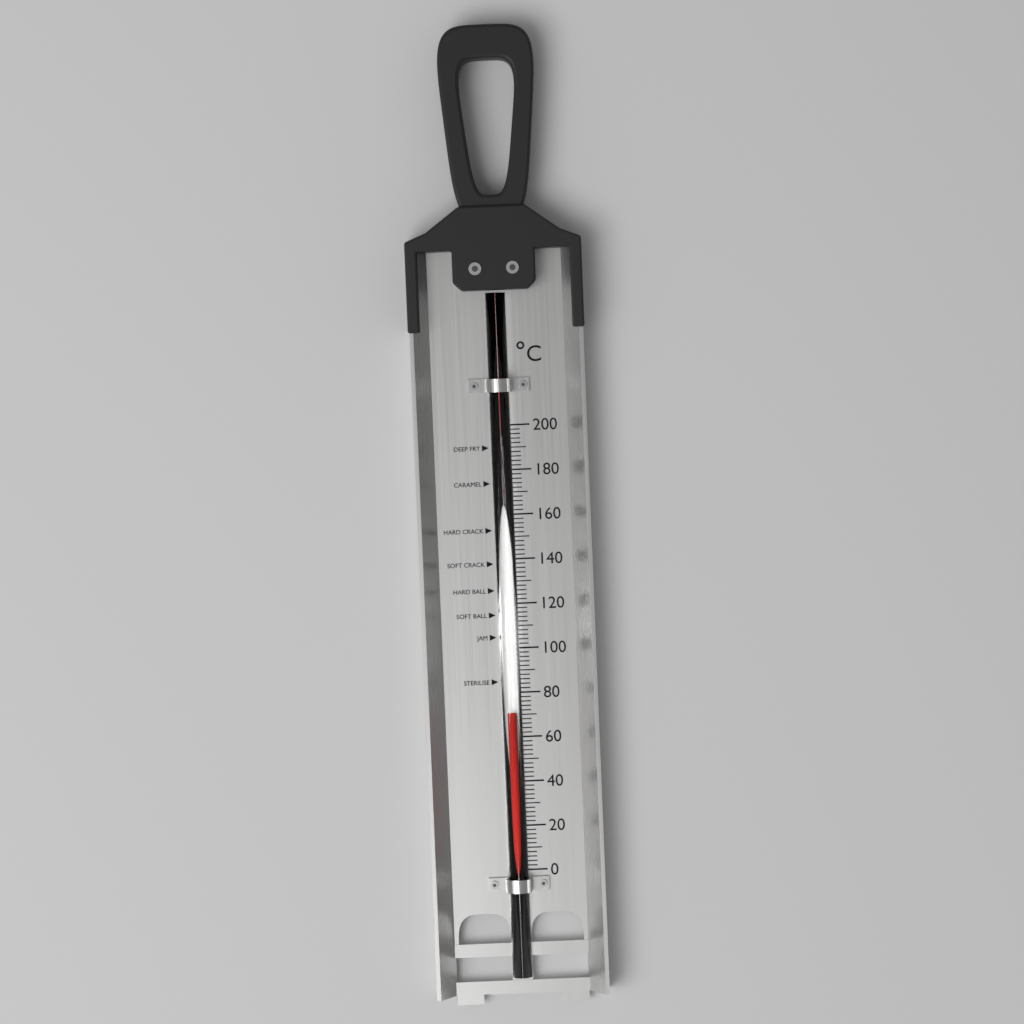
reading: 72 °C
